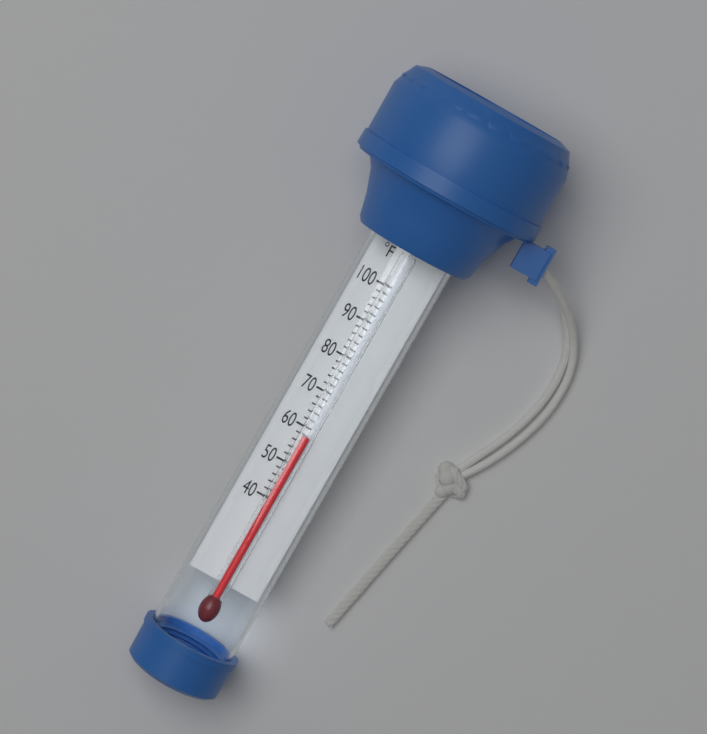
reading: 58 °F
